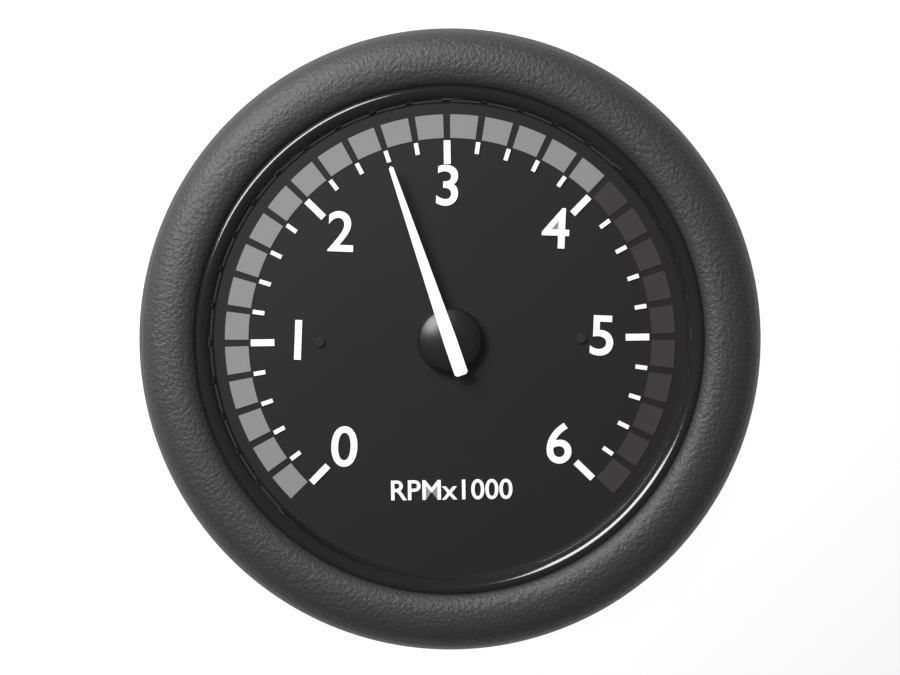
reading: 2600 RPM
